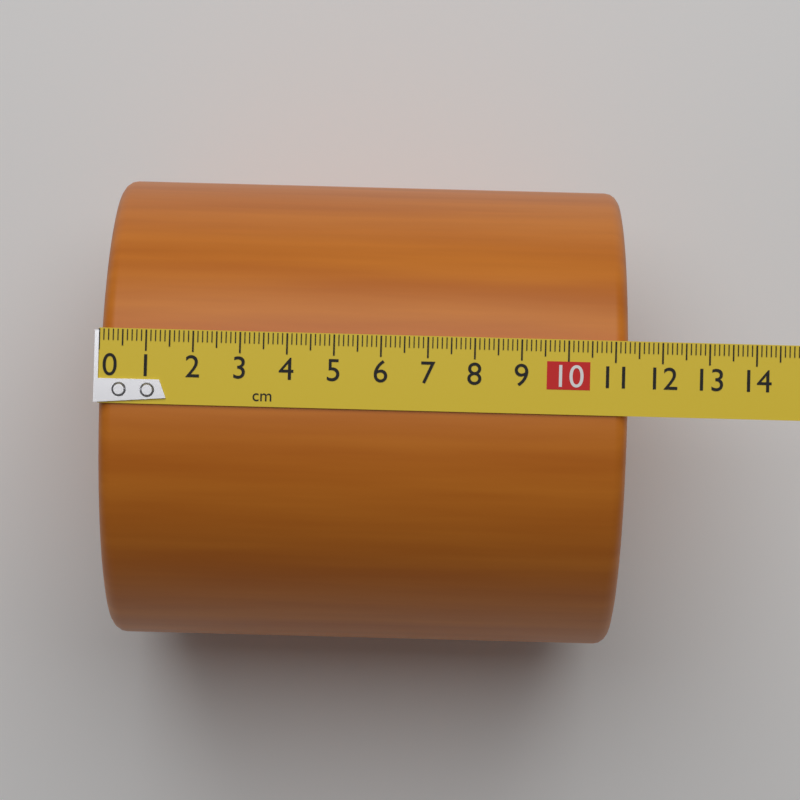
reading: 11.3 cm
